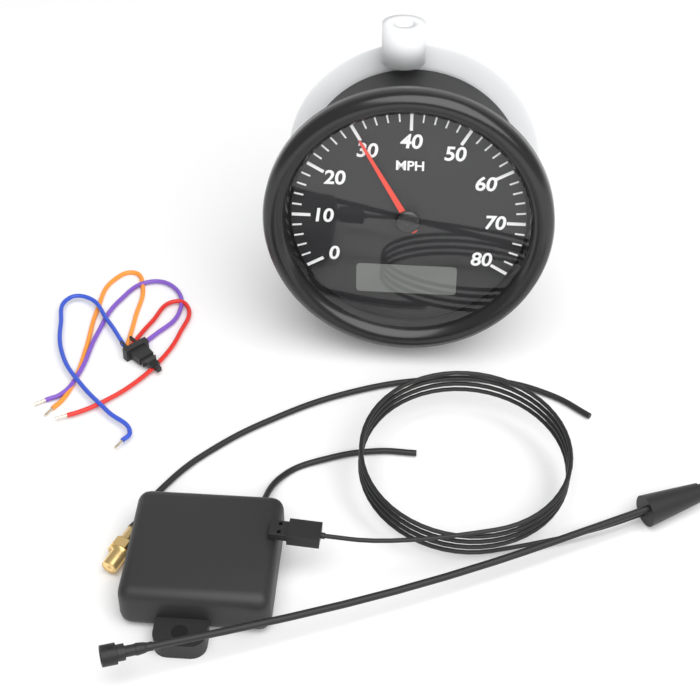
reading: 30 MPH
